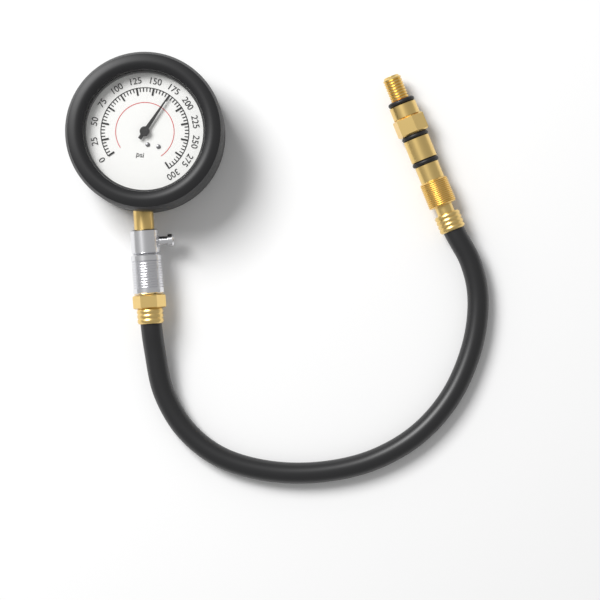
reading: 175 psi
